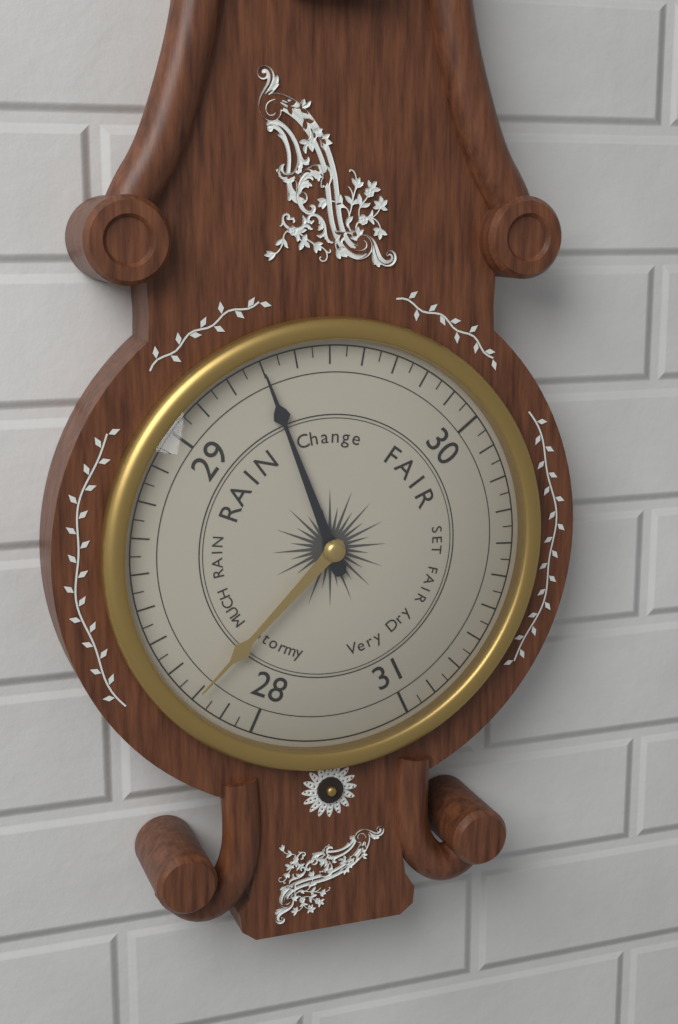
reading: 29.30 (no unit)
